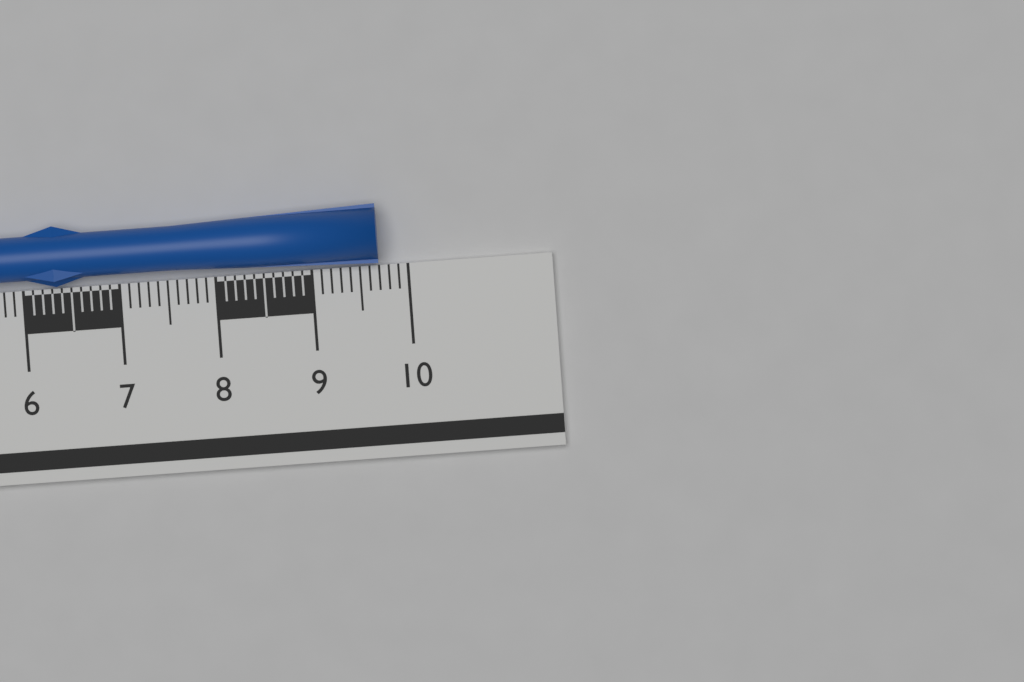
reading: 9.7 cm
